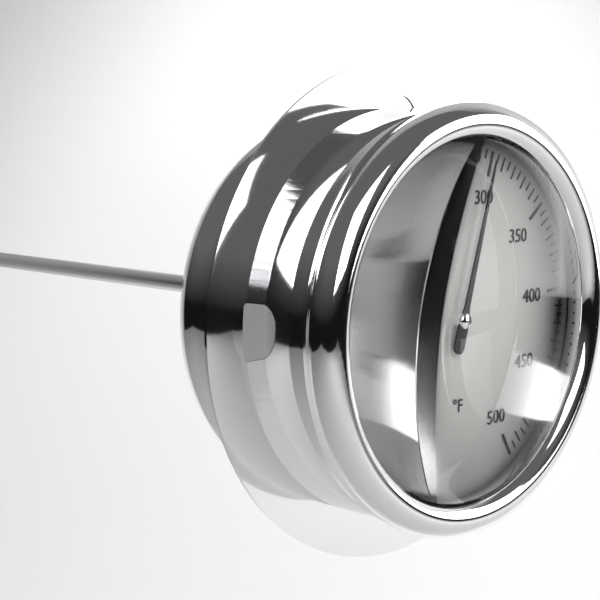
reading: 300 °F
